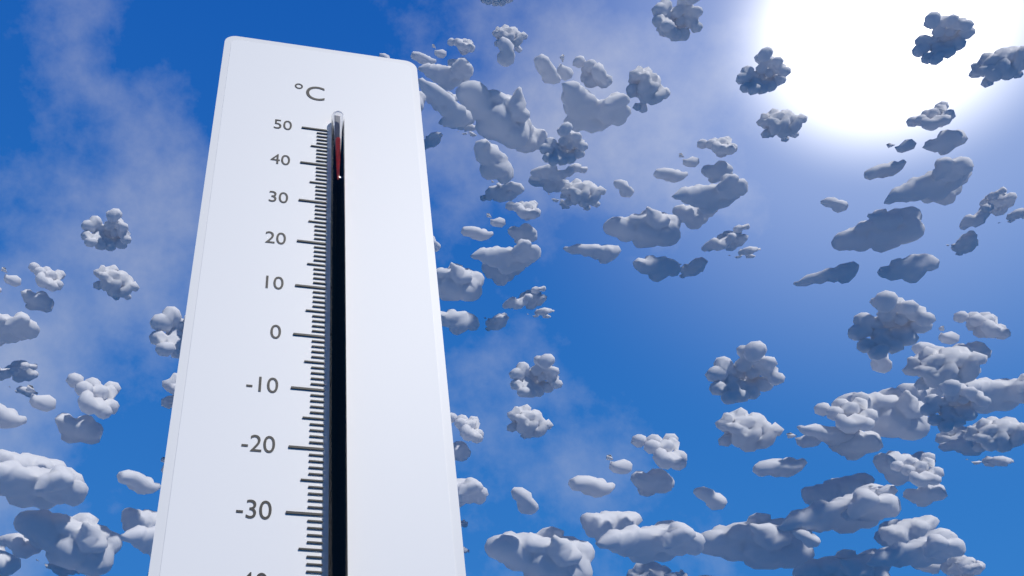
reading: 46 °C
